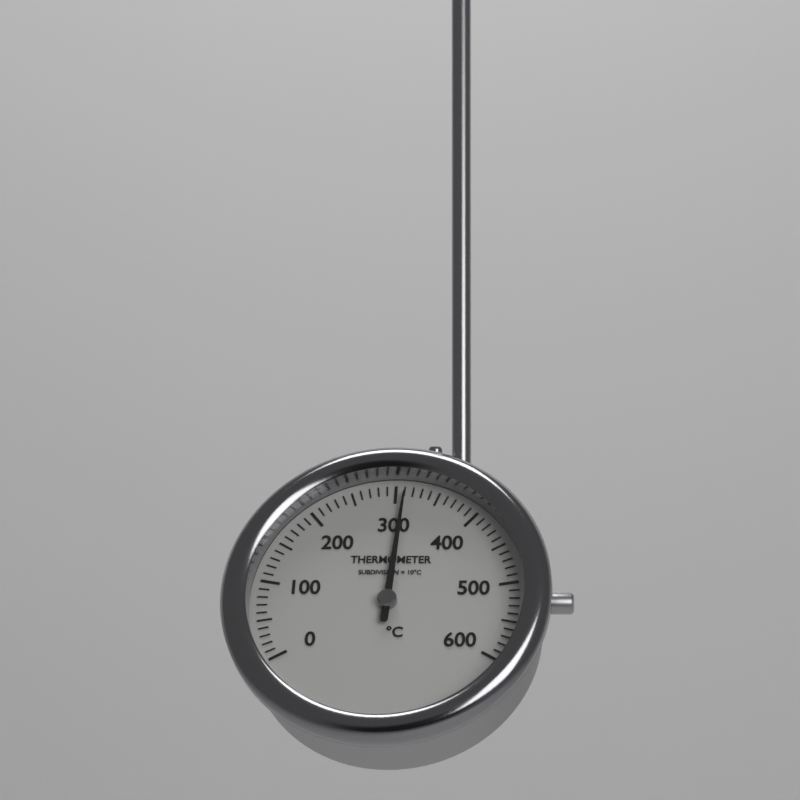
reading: 310 °C
